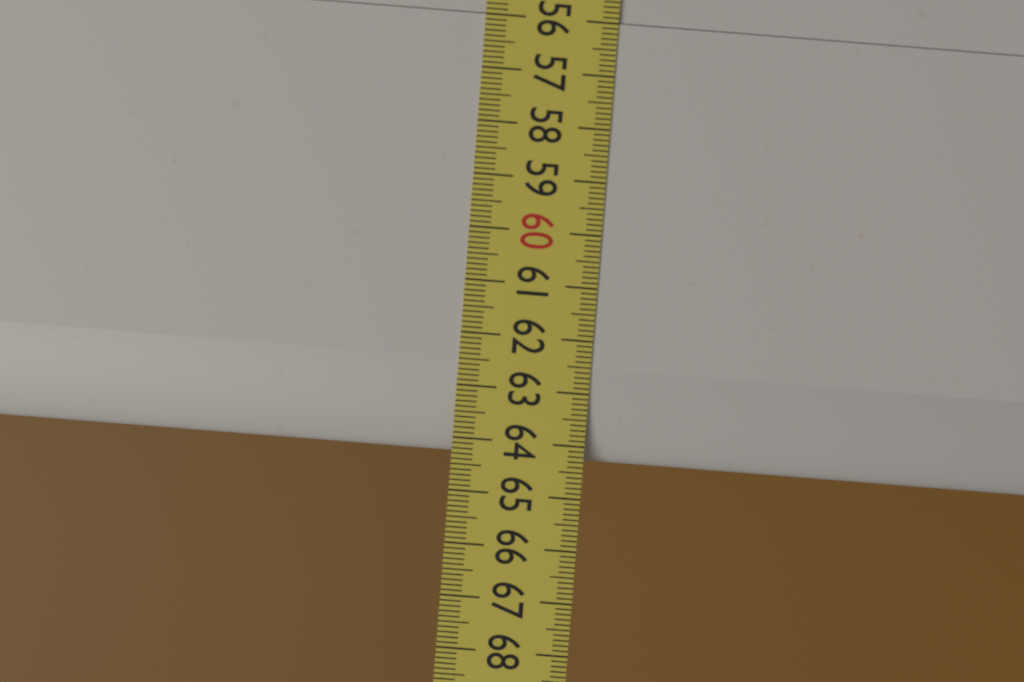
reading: 64.3 (no unit)
